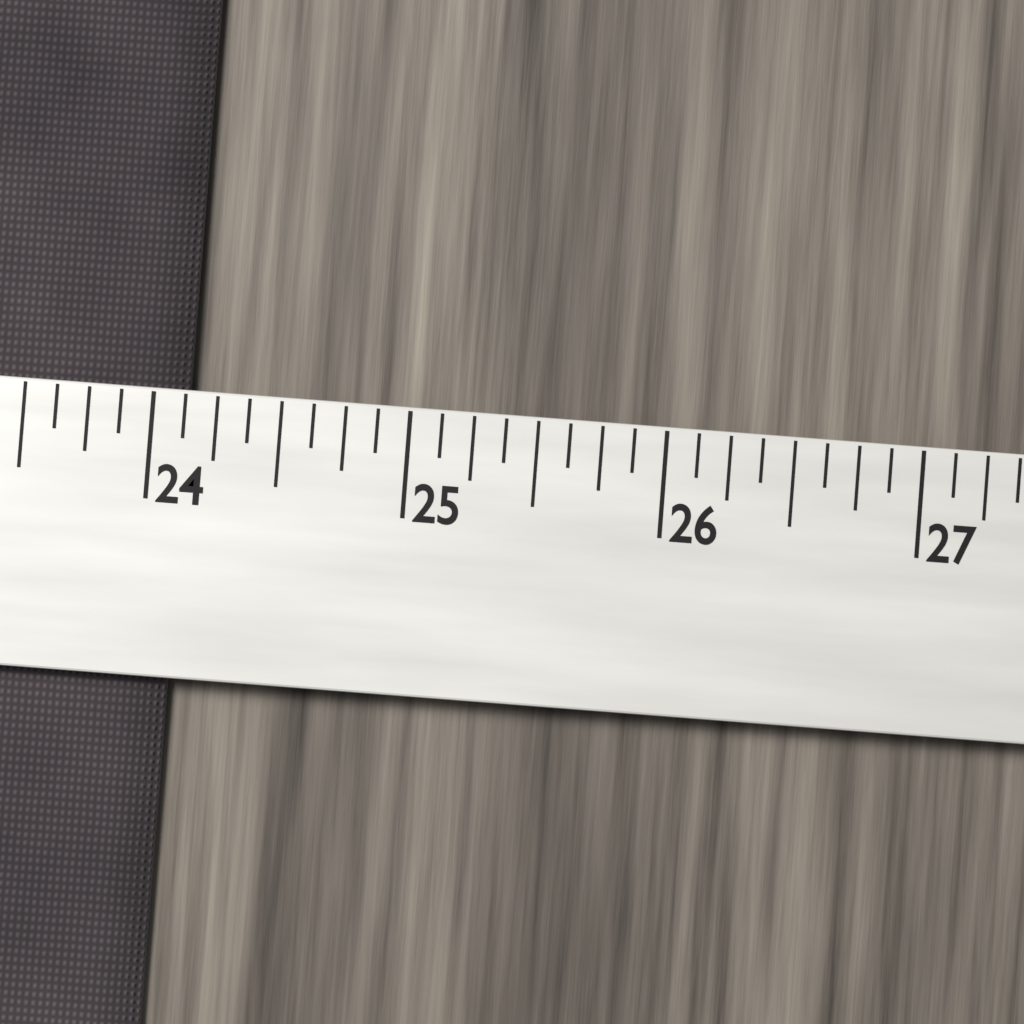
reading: 24.125 (no unit)
